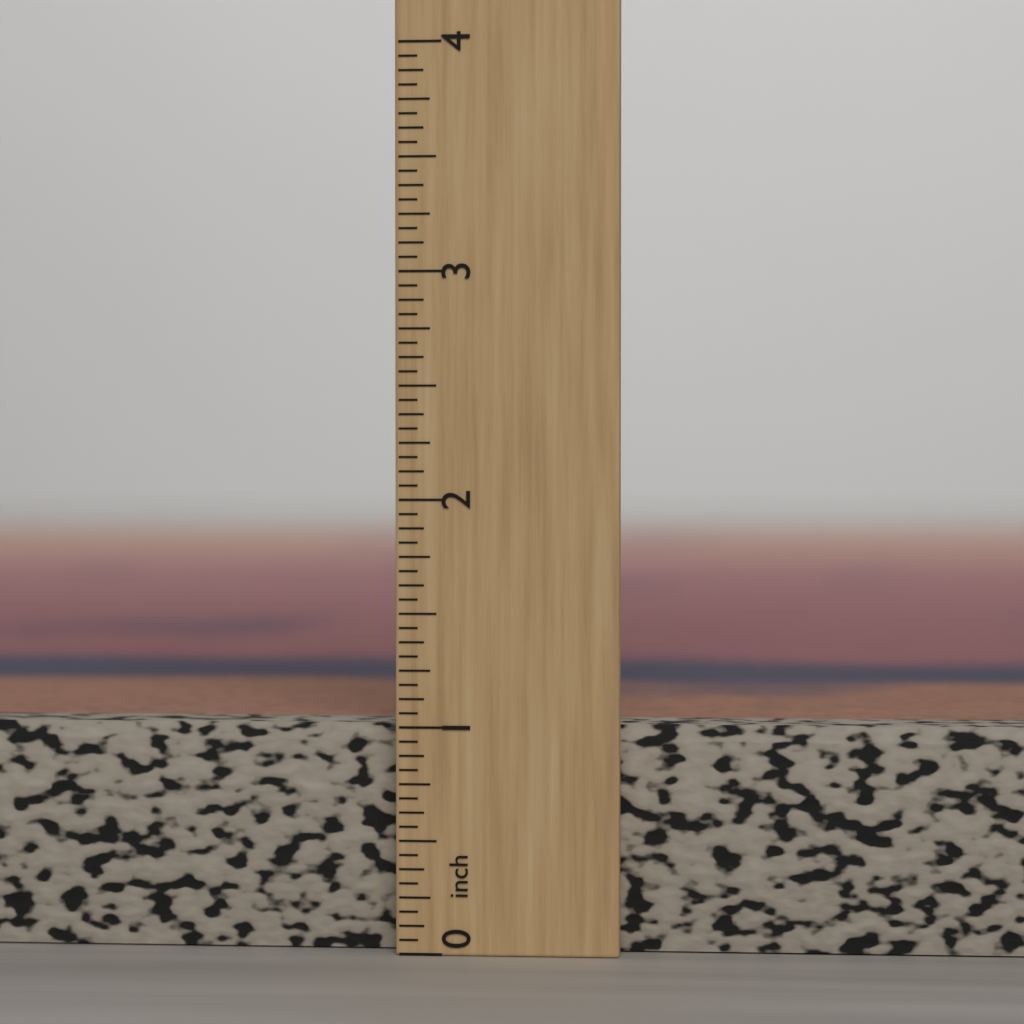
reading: 1.0000 inch
